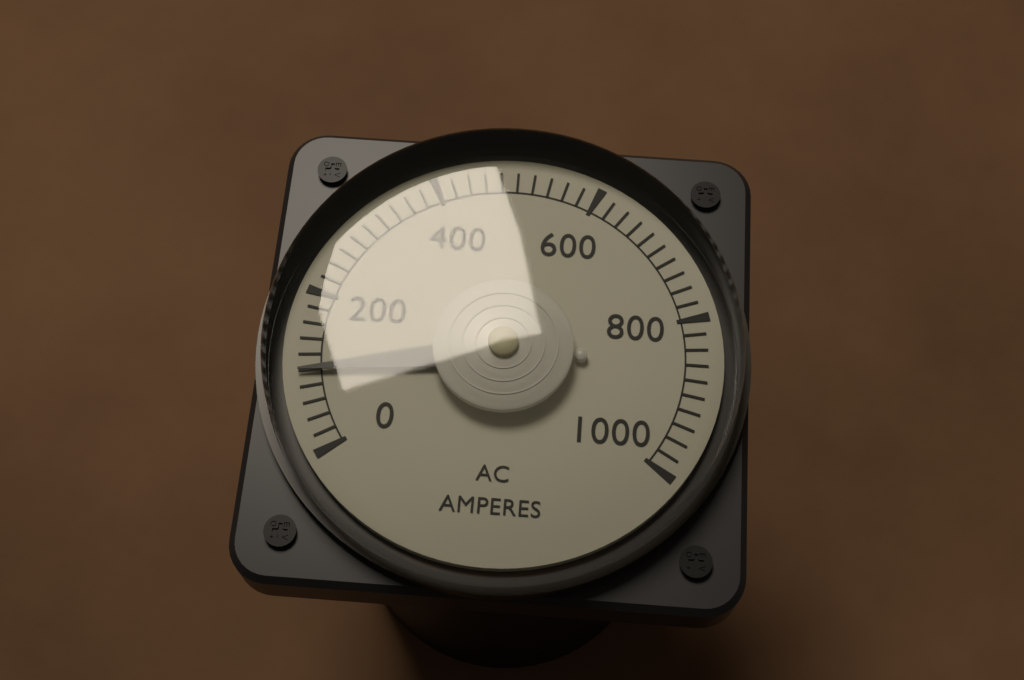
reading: 100 A
